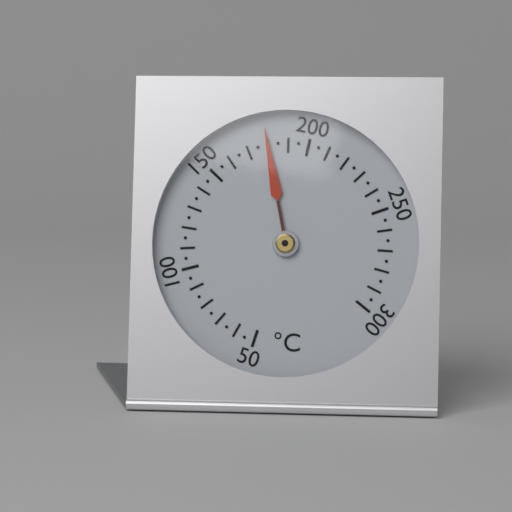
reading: 180 °C
